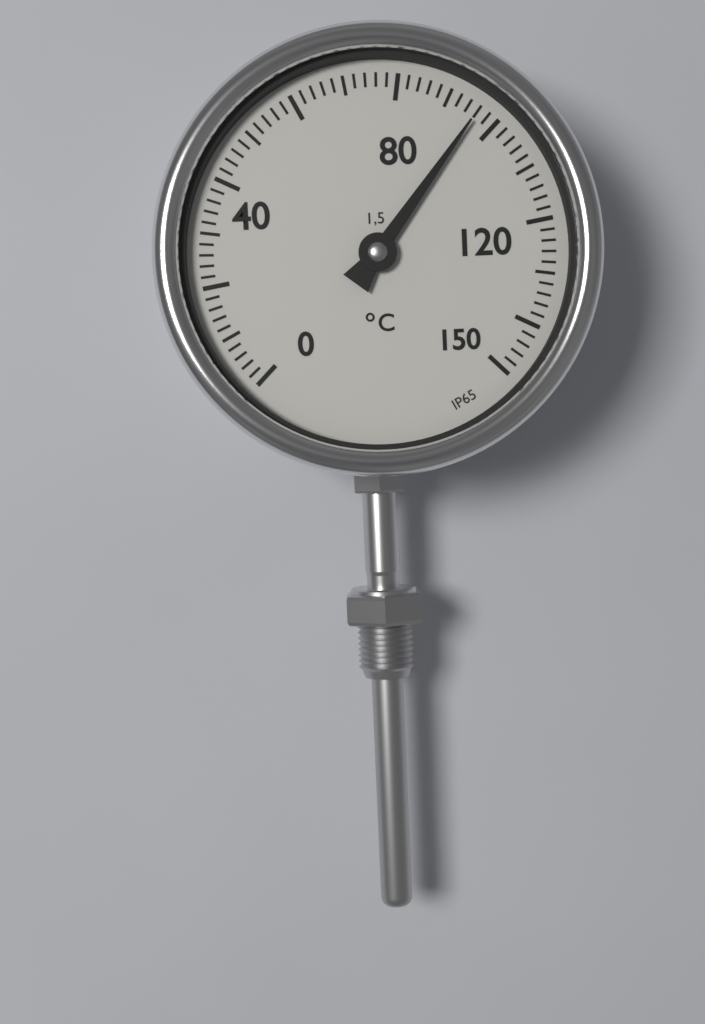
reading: 96 °C
